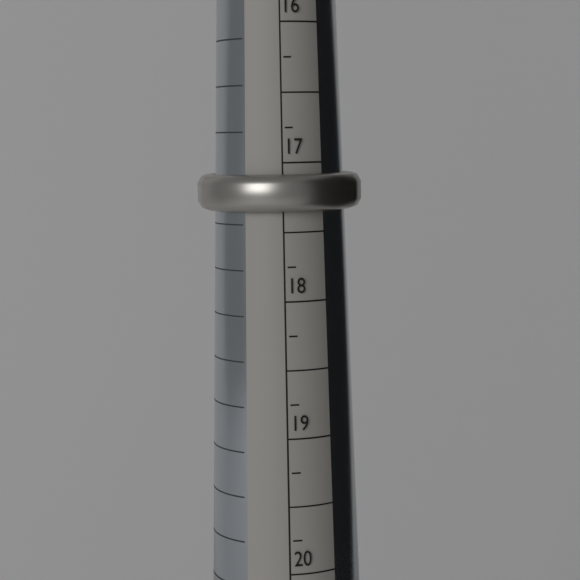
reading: 17.35 mm
